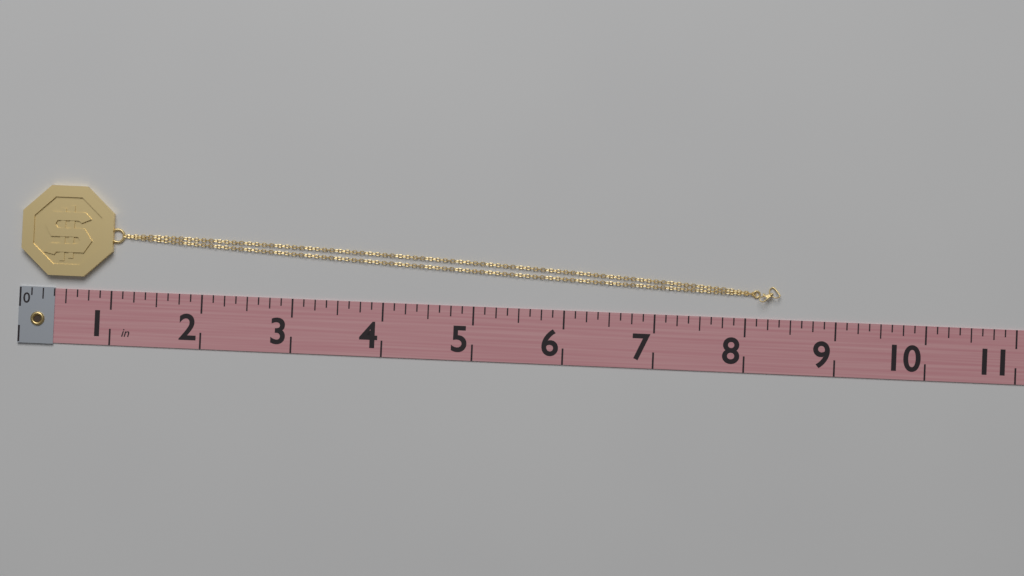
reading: 8.375 in
